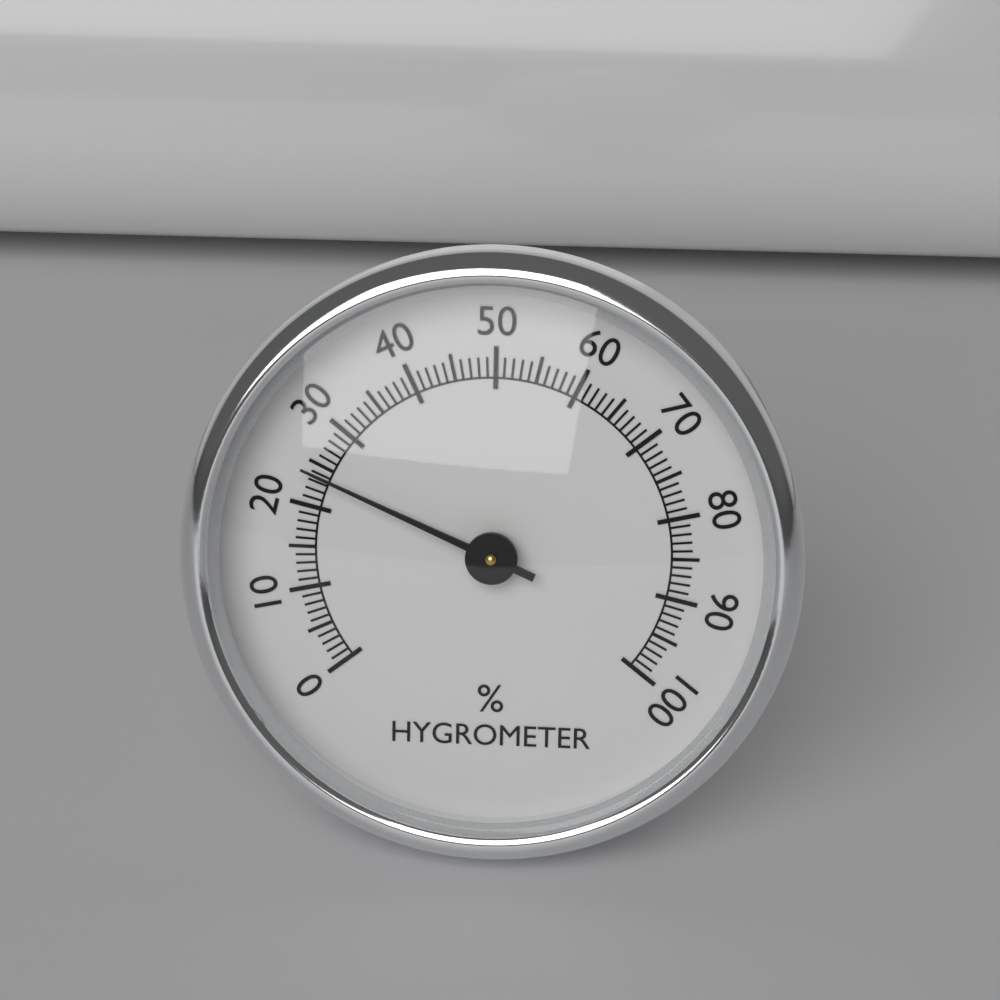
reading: 24 %
